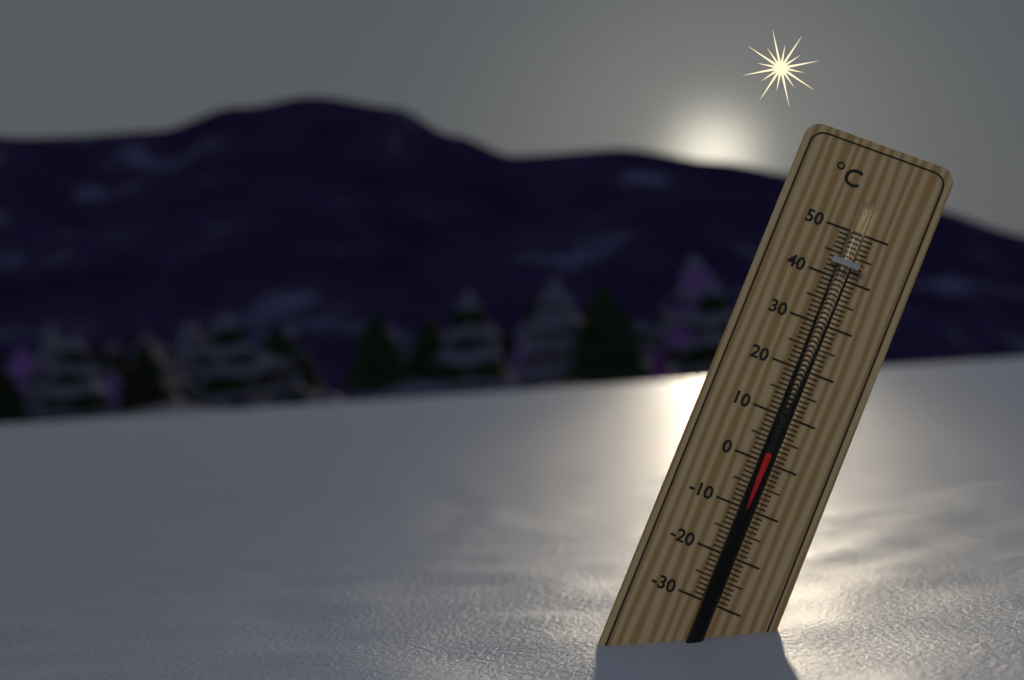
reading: 2 °C
